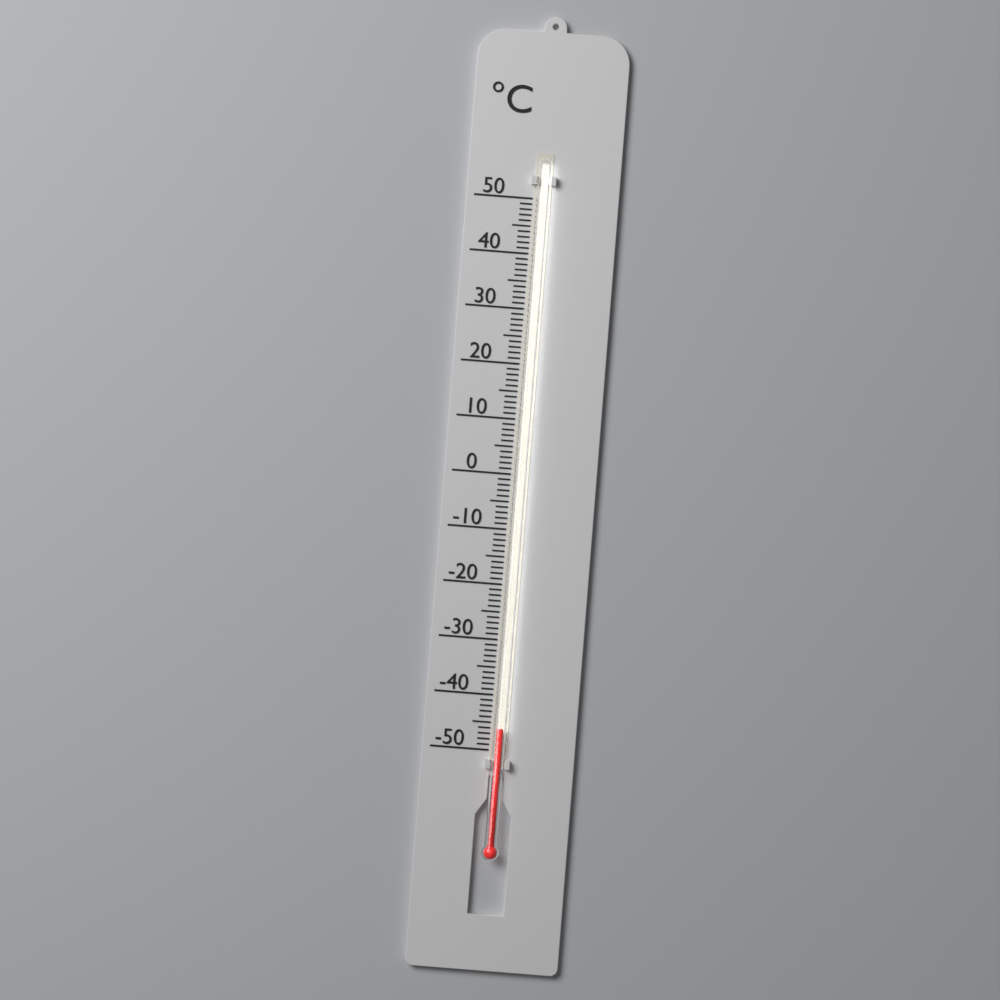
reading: -46 °C
